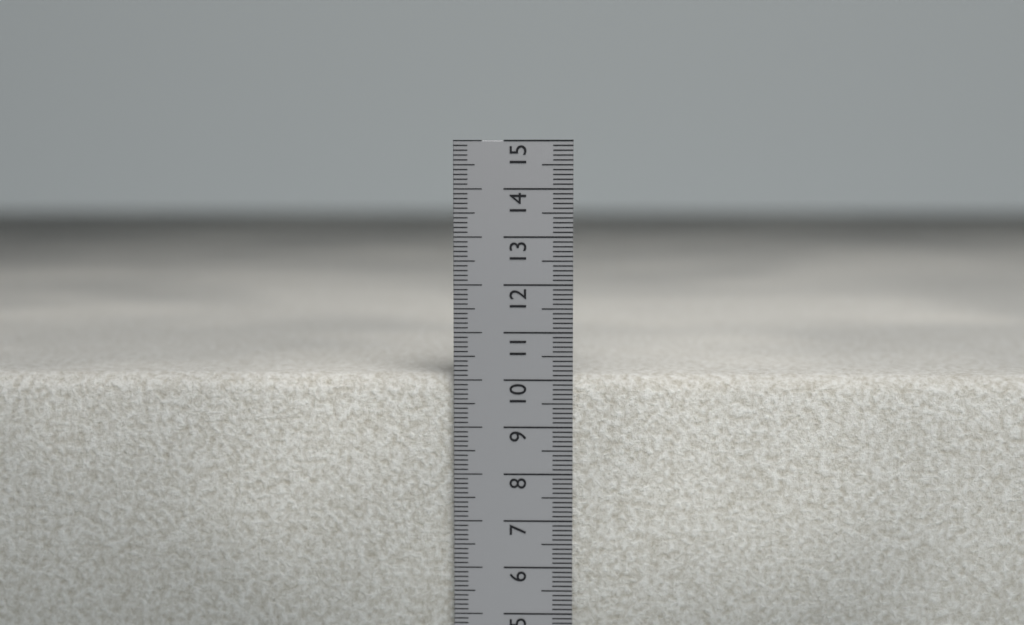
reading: 10.1 cm
